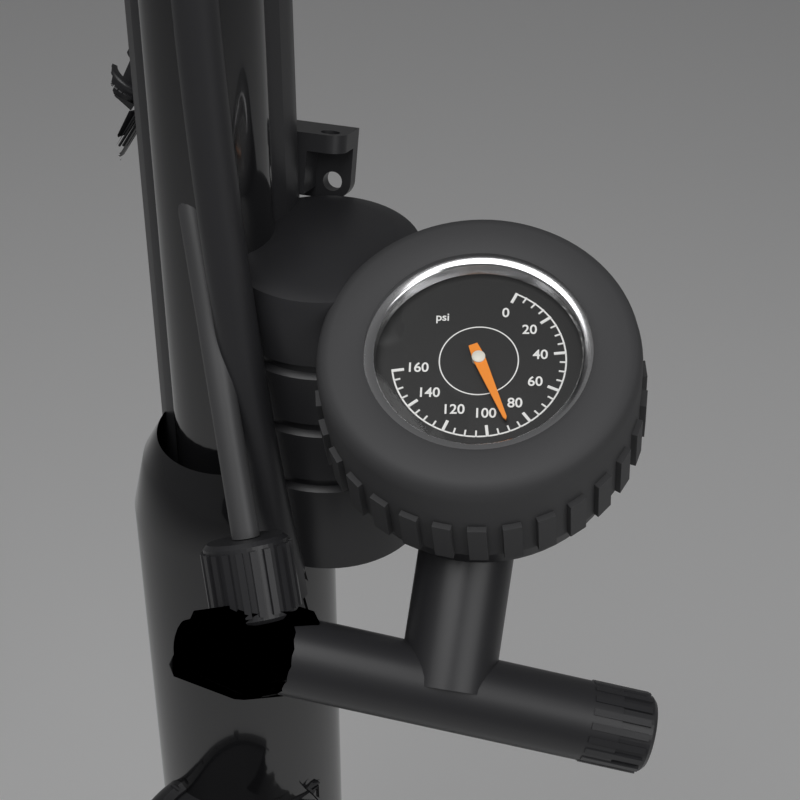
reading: 90 psi
